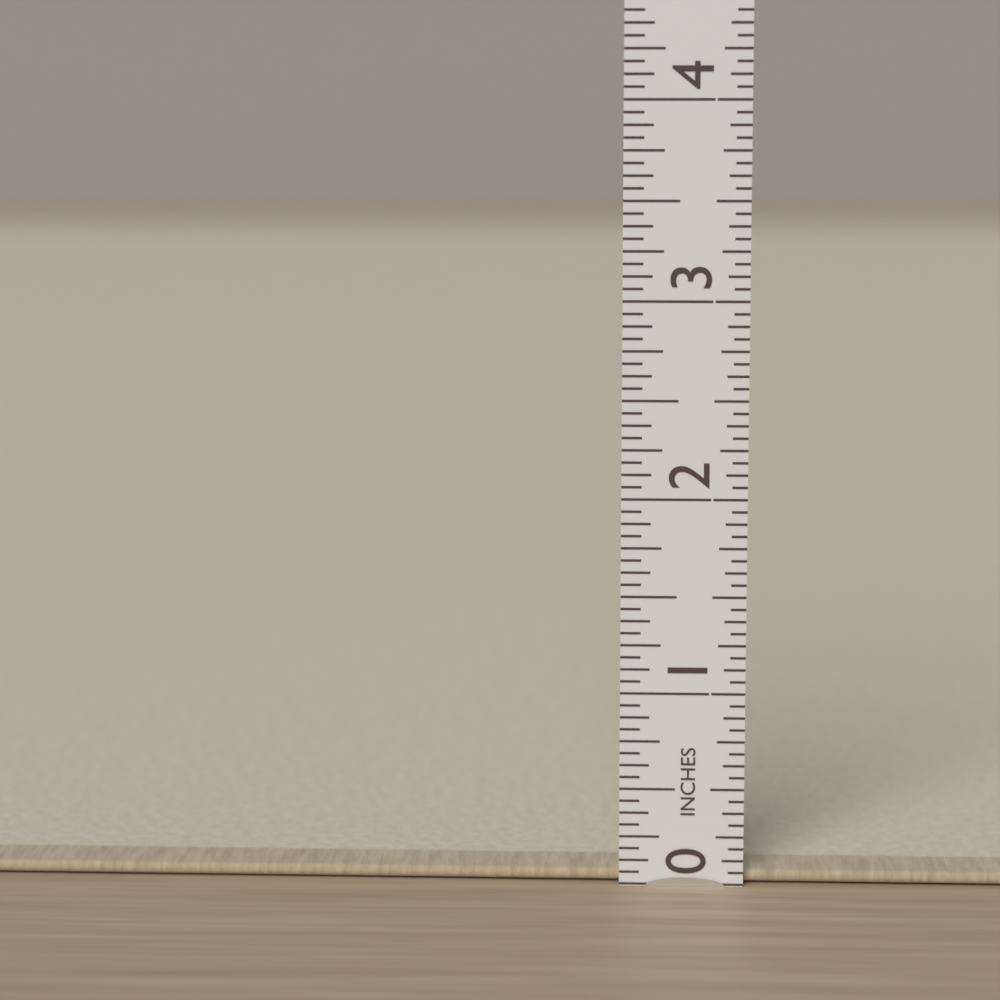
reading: 0.0625 in
